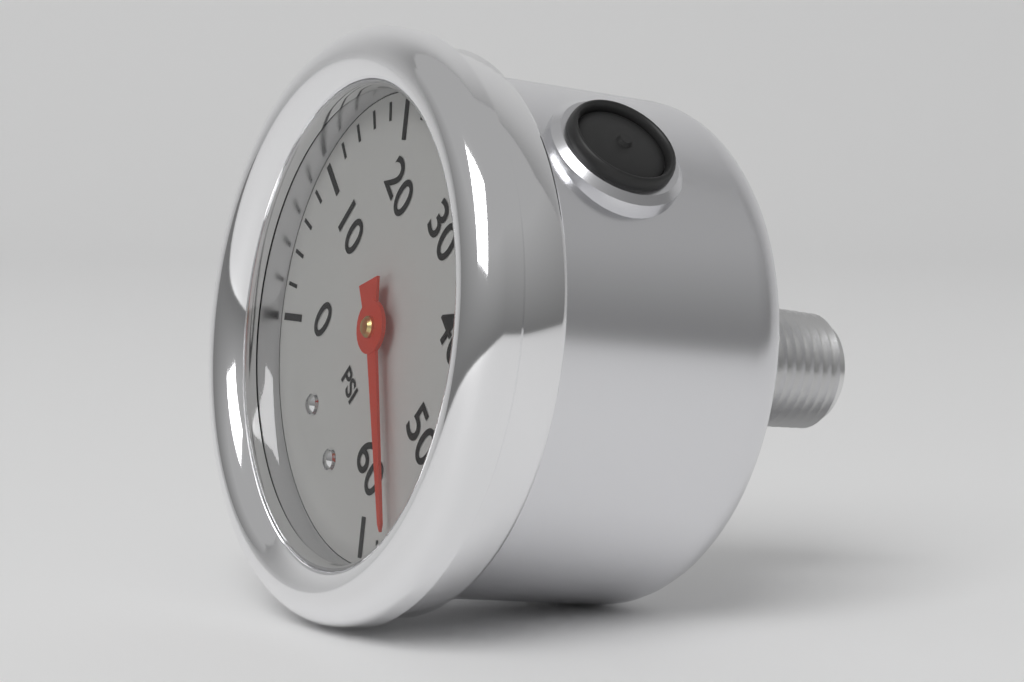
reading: 56 psi
